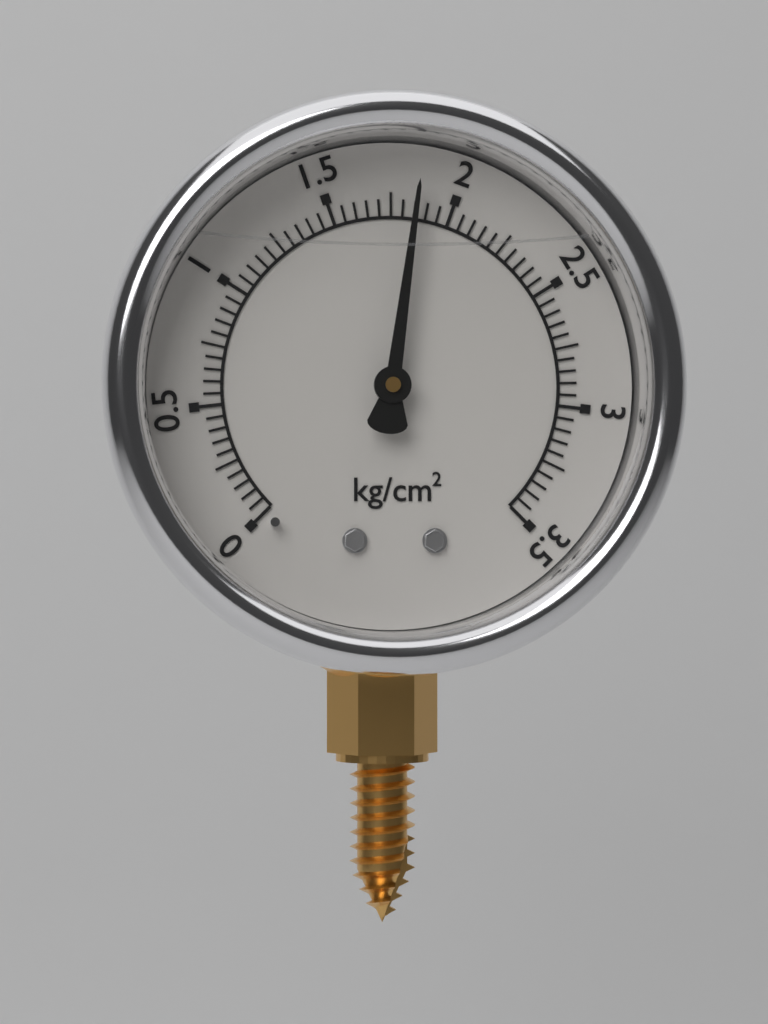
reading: 1.85 kg/cm²
